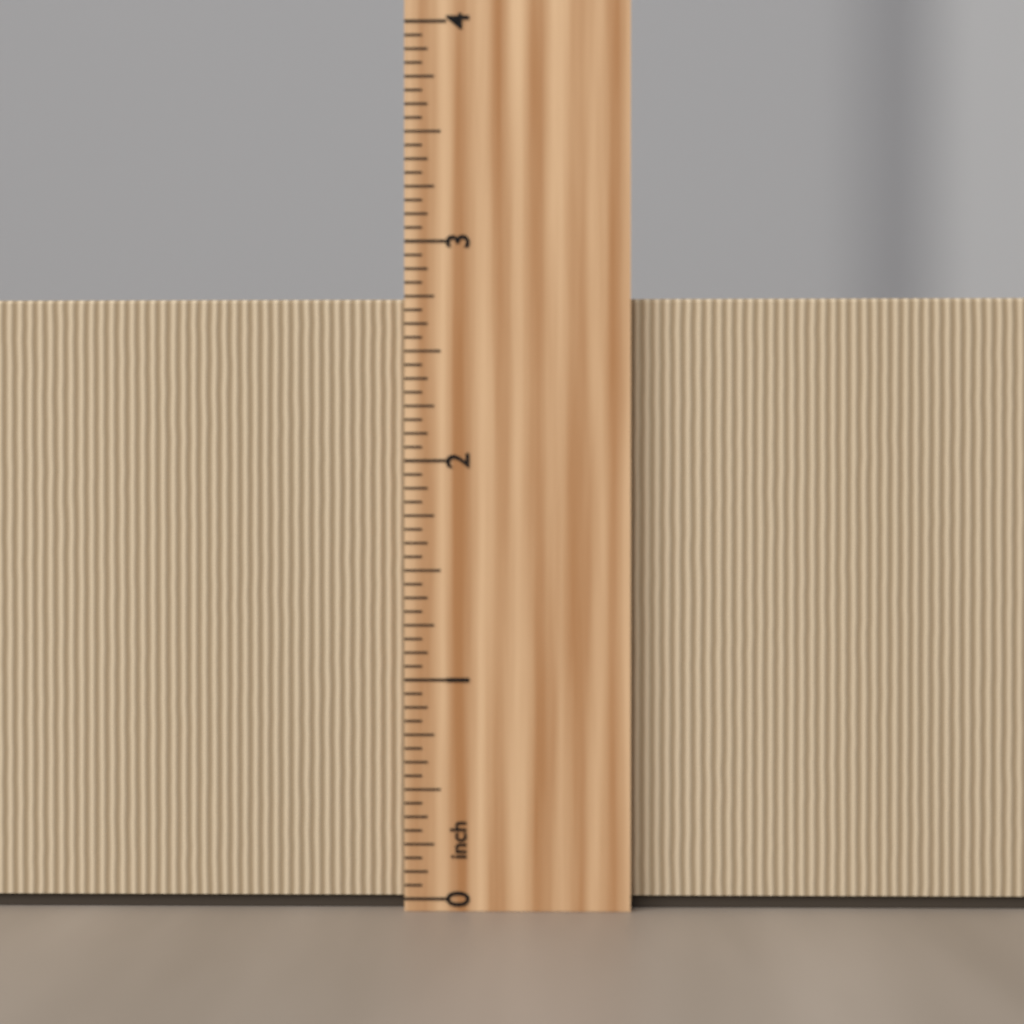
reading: 2.7500 inch
